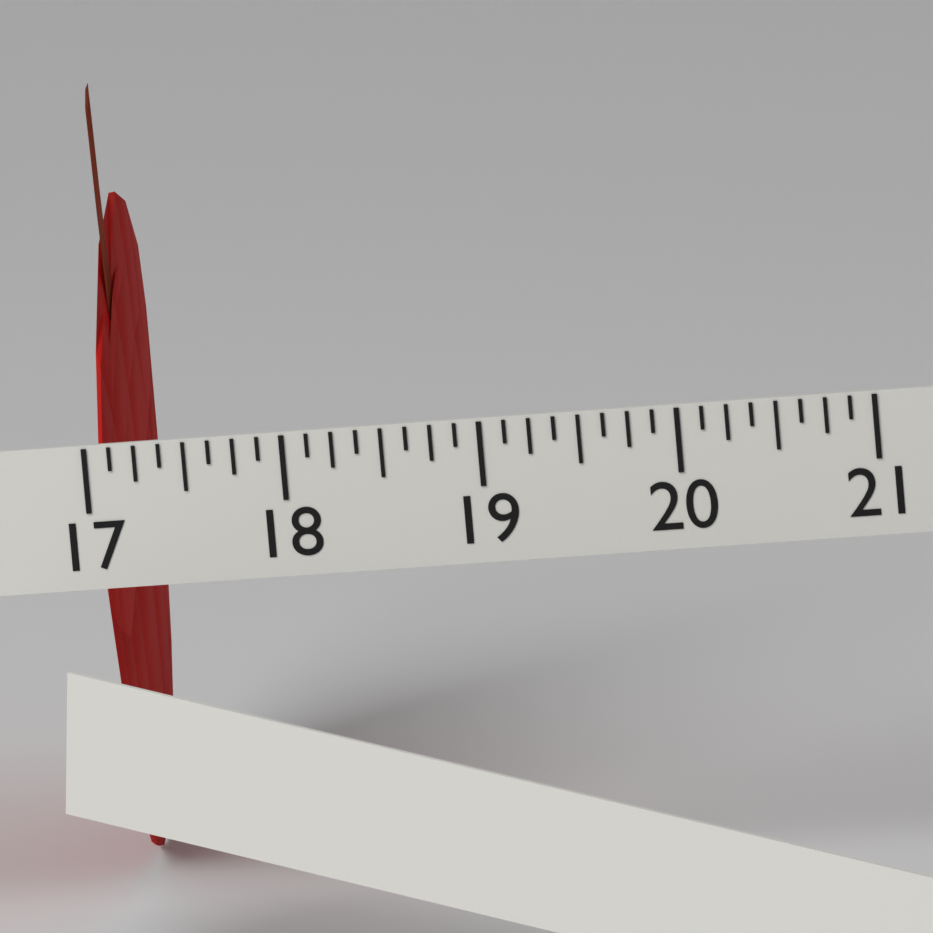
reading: 17.125 (no unit)
